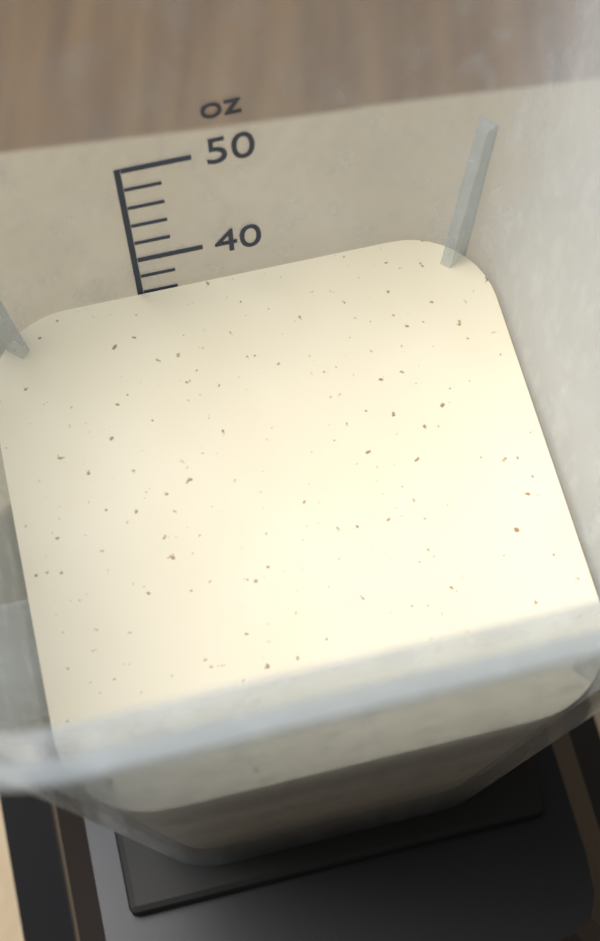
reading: 36 oz
